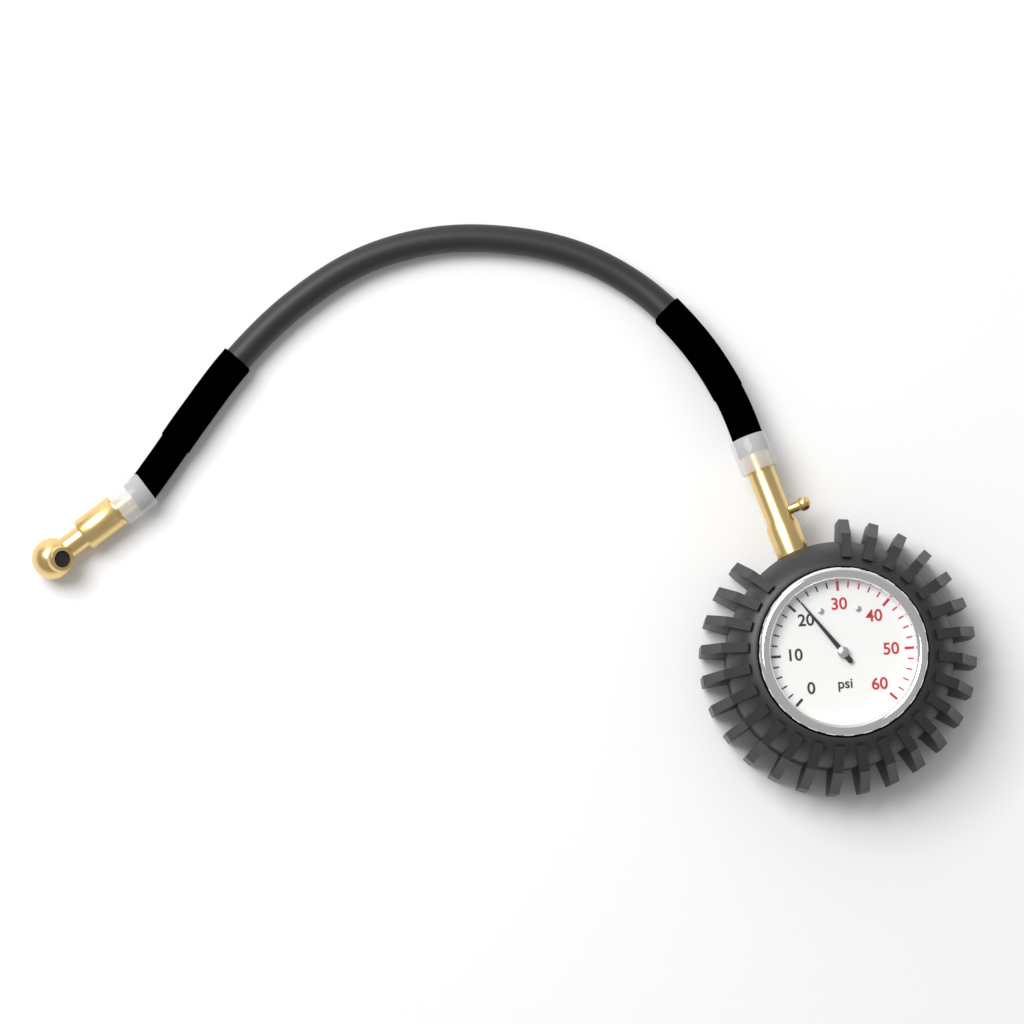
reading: 22 psi
